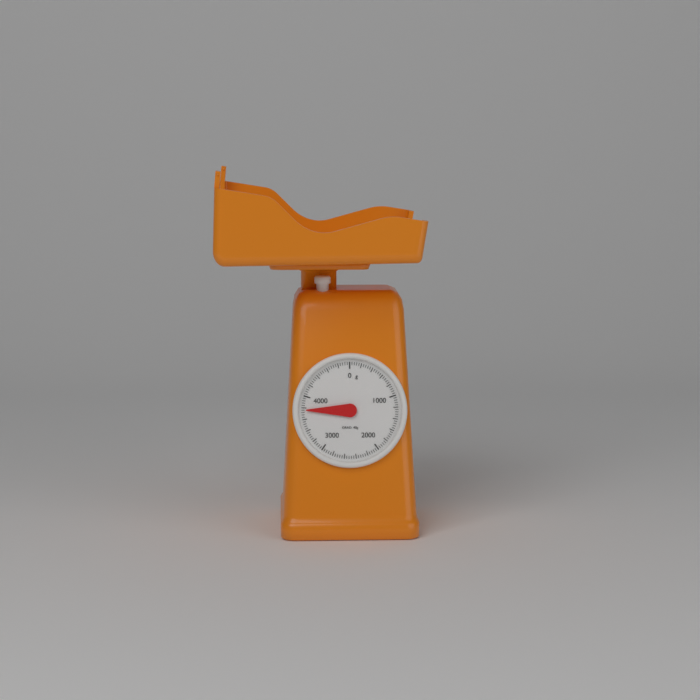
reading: 3760 g
